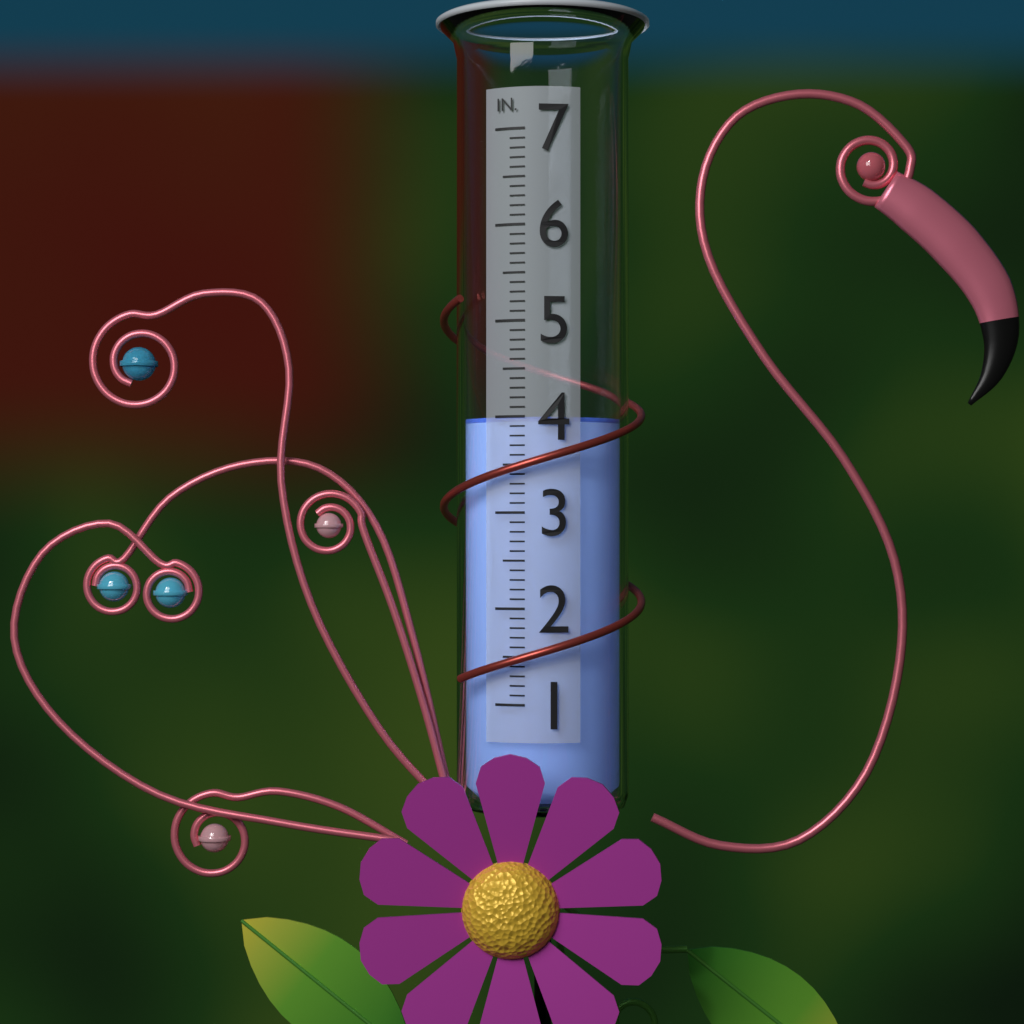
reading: 4.0 in
